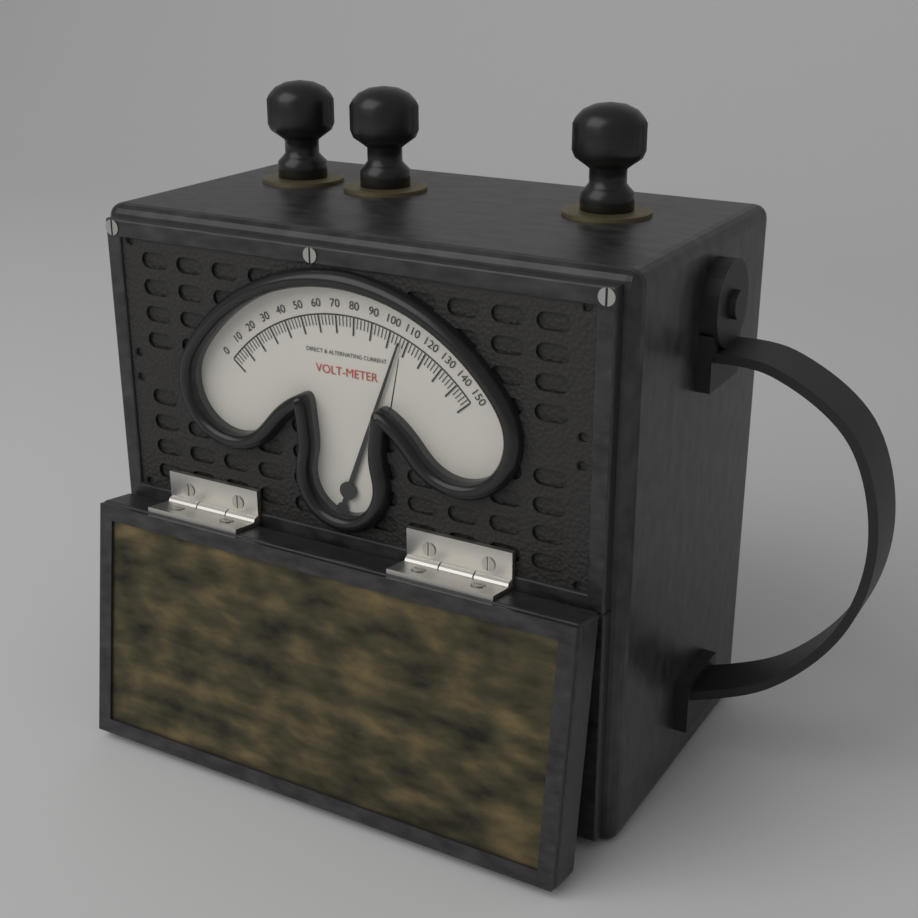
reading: 106 V
